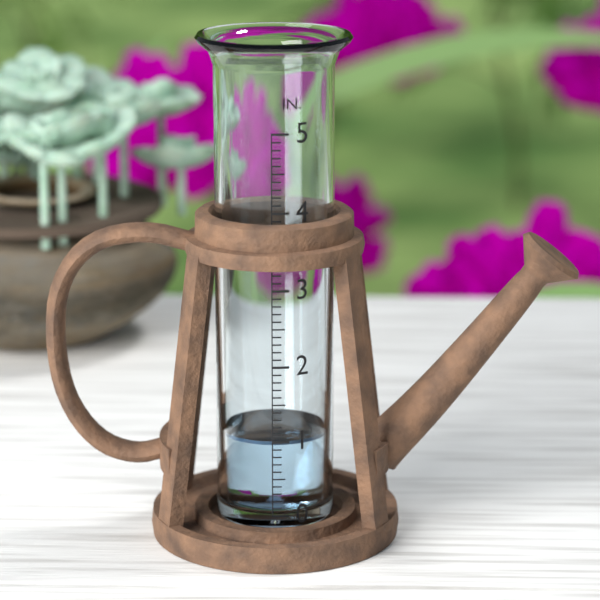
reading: 1.0 in
